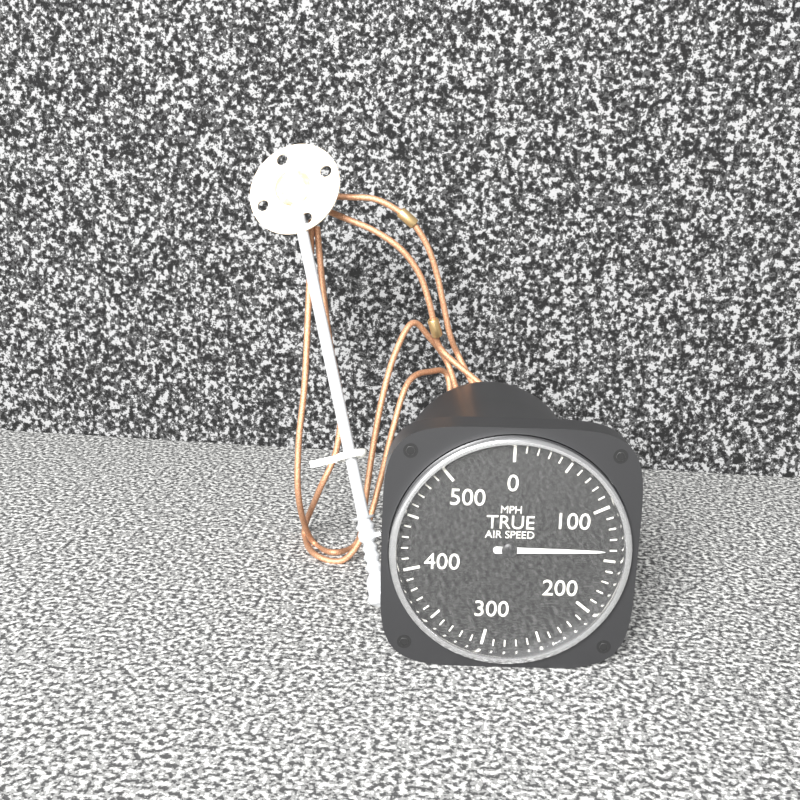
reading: 140 MPH
